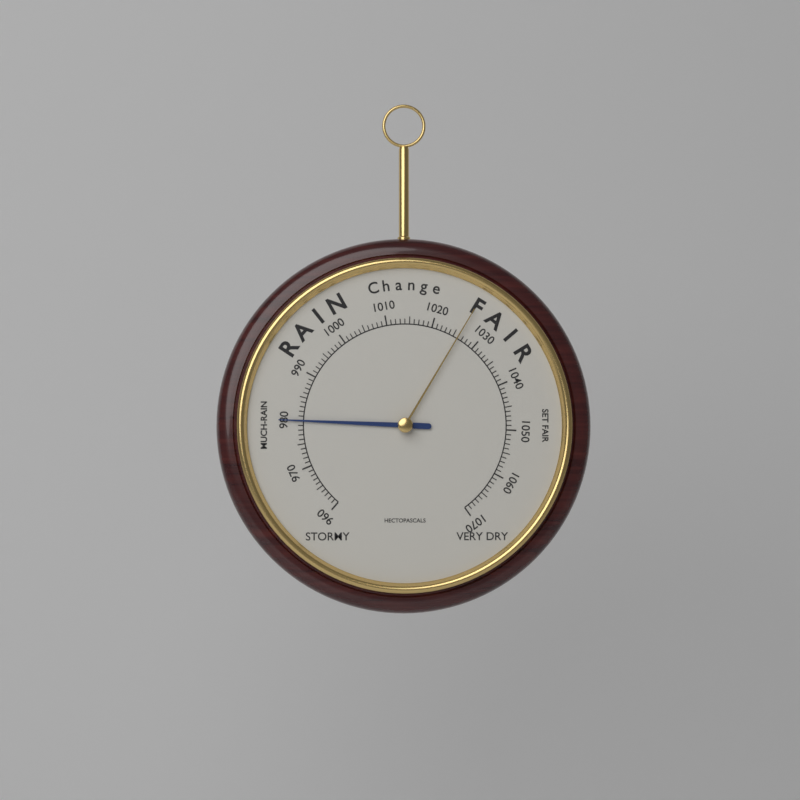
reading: 980 hPa
